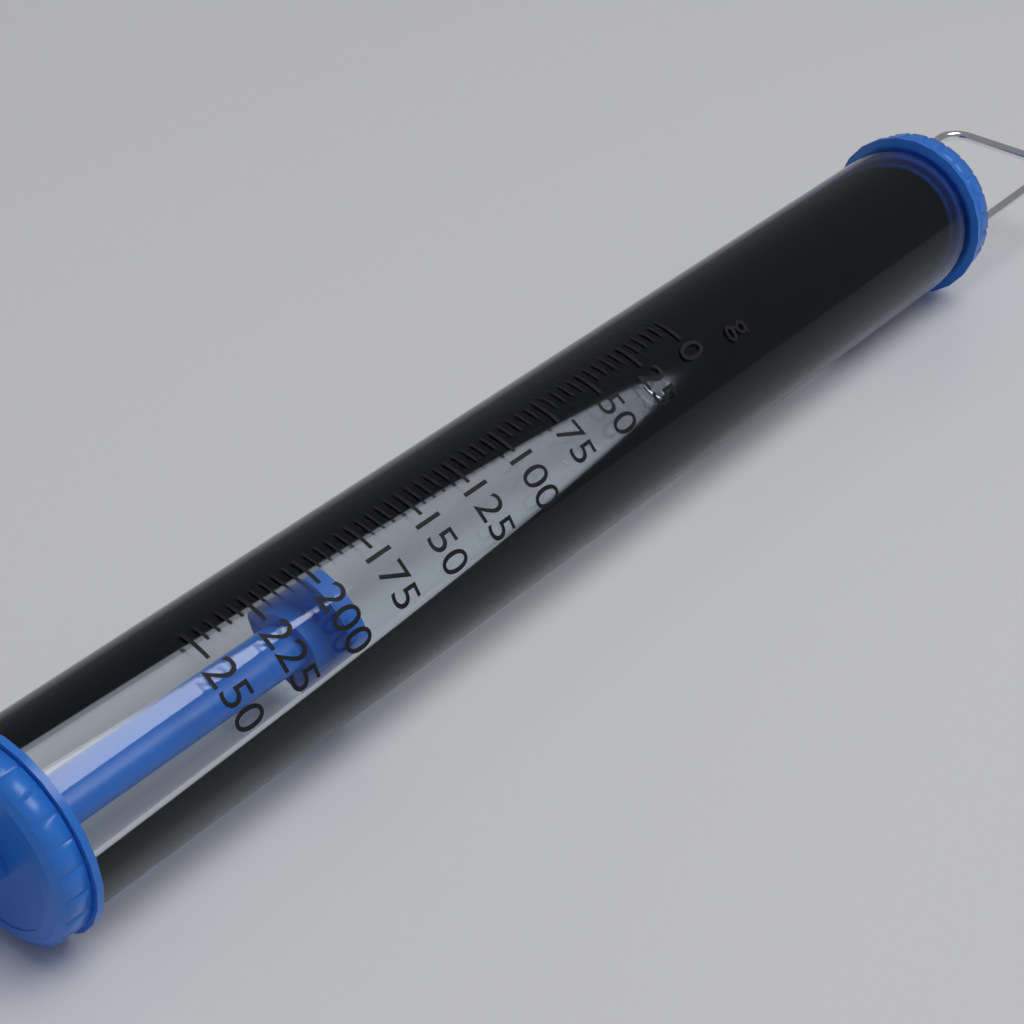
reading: 190 g
